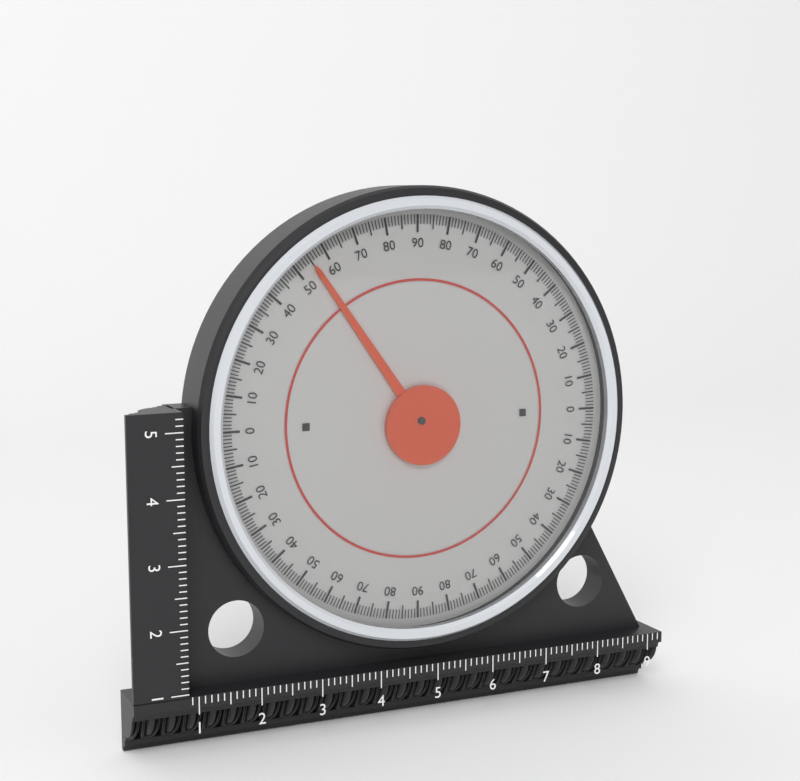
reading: 55 (no unit)
